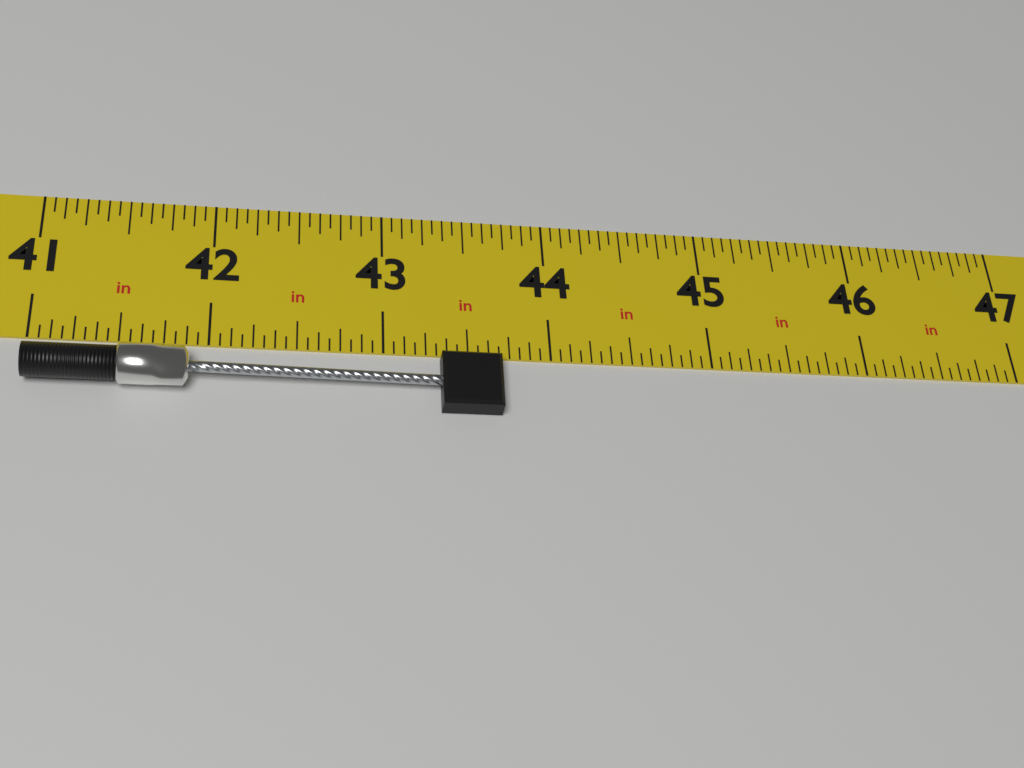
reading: 43.6875 in
